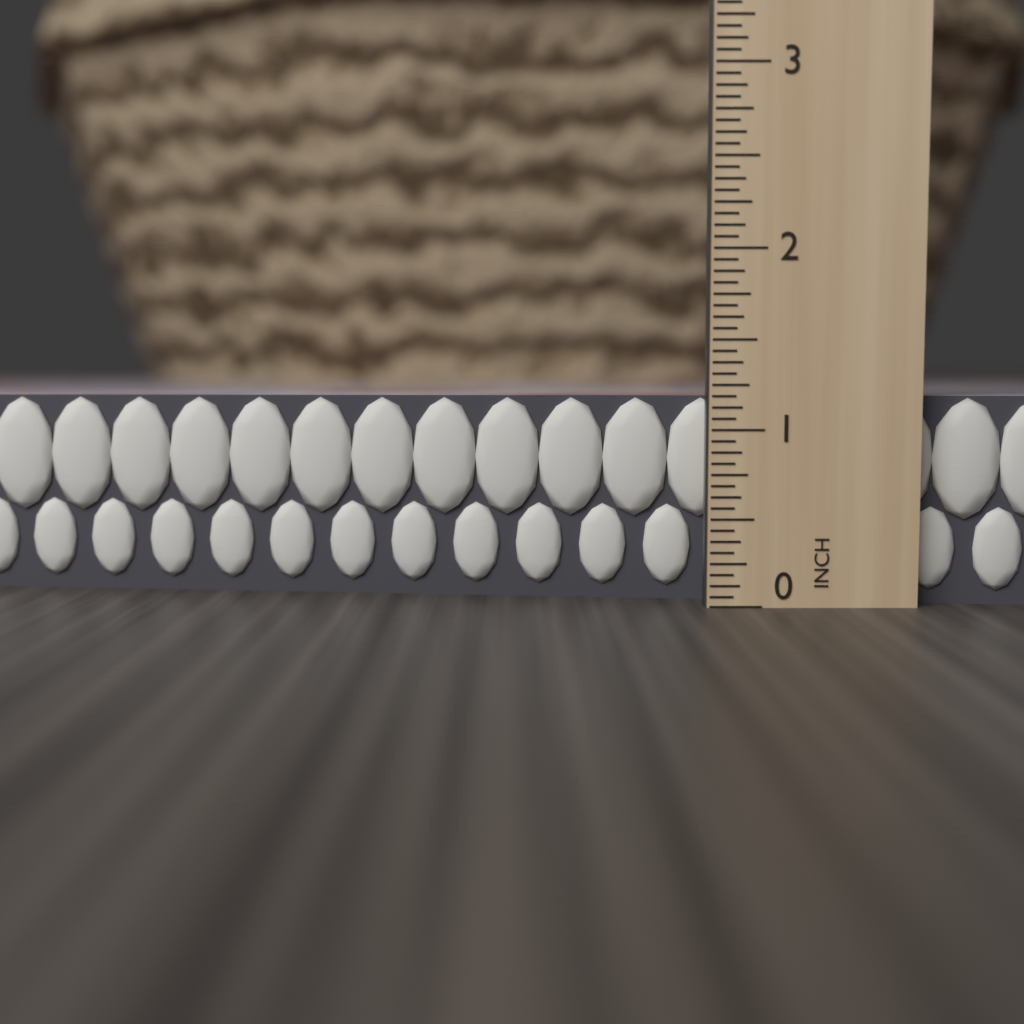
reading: 1.1875 in
